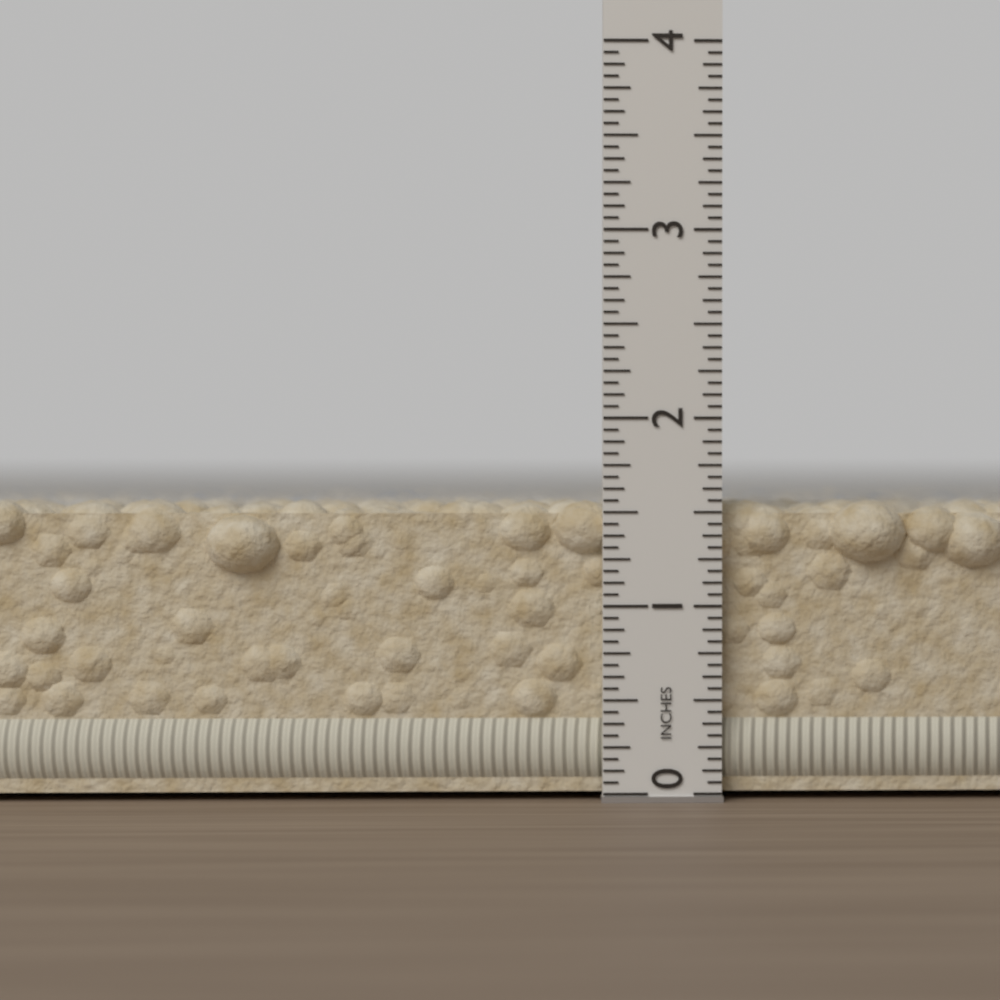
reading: 1.5625 in
